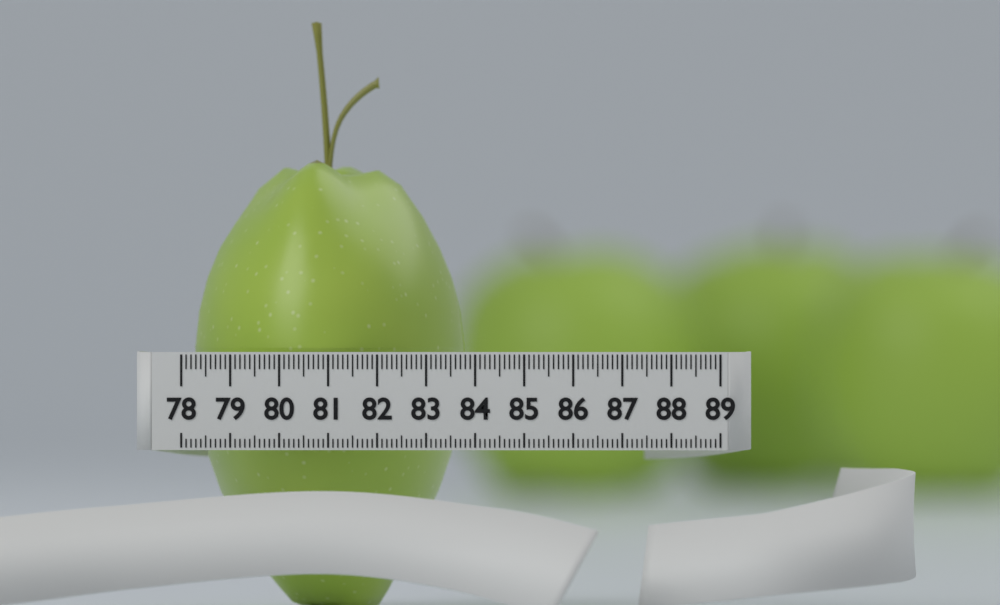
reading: 83.6 (no unit)
